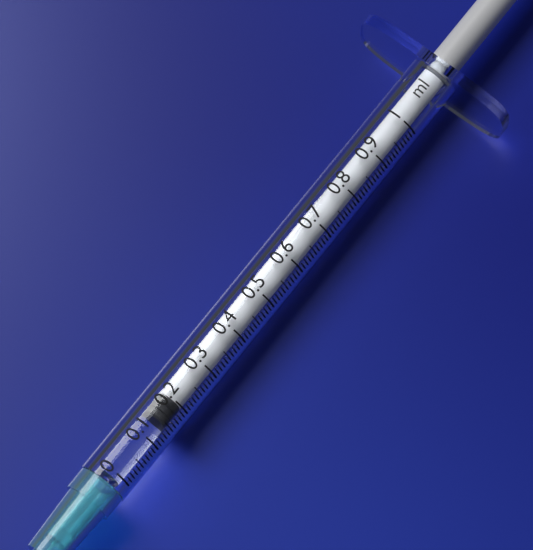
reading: 0.15 ml
